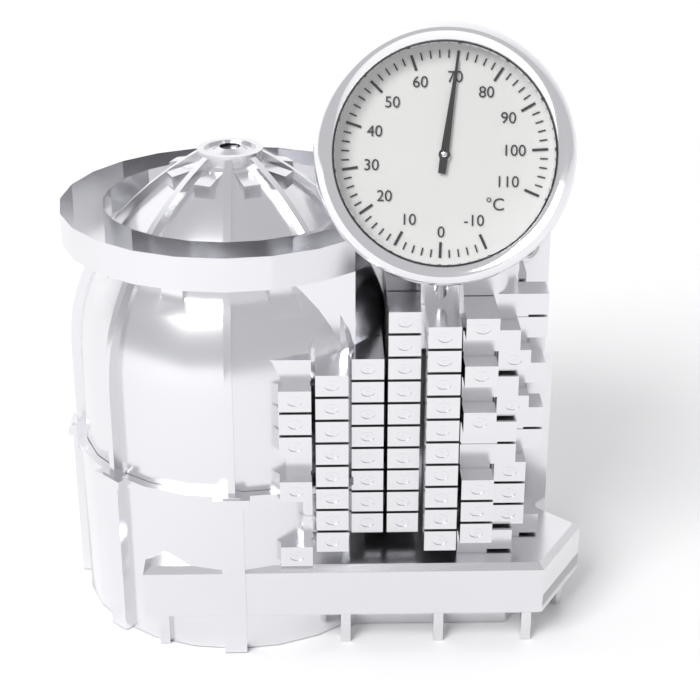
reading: 70 °C
